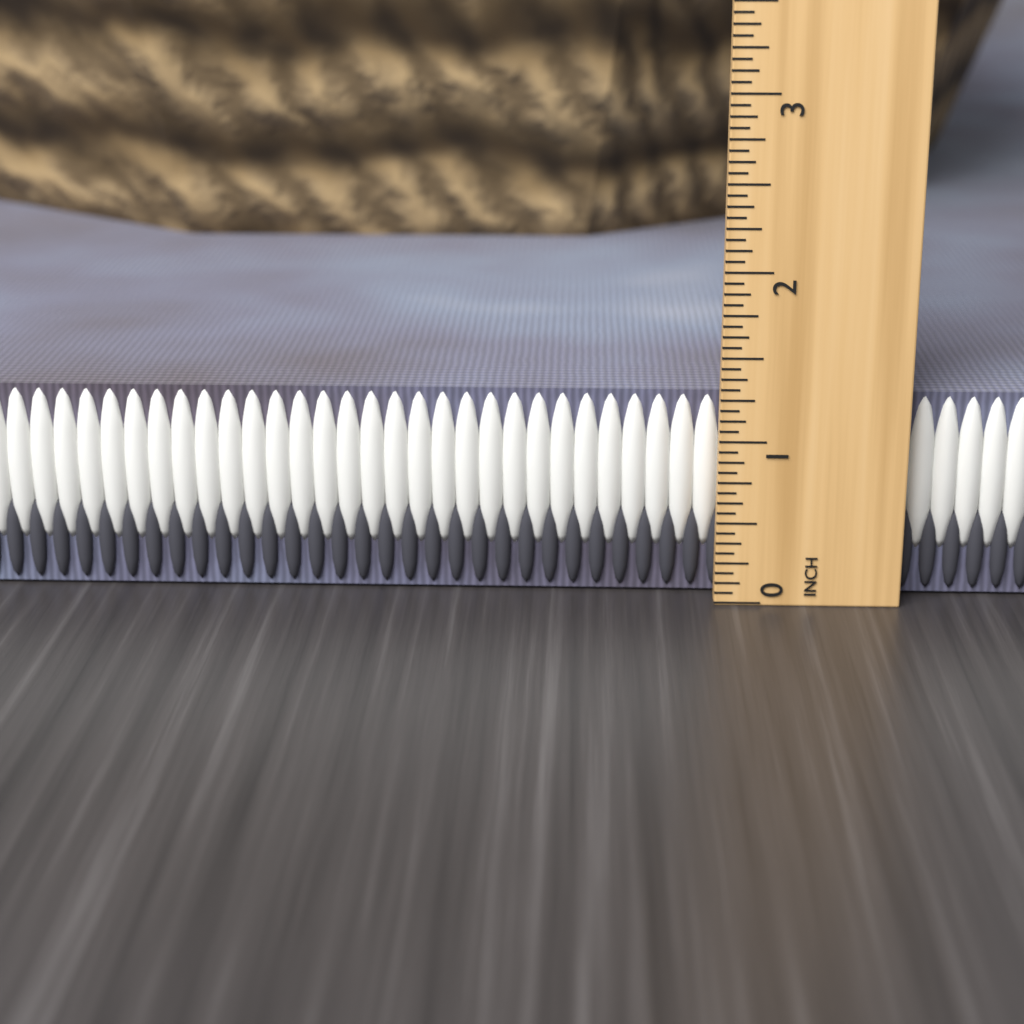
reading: 1.2500 in
